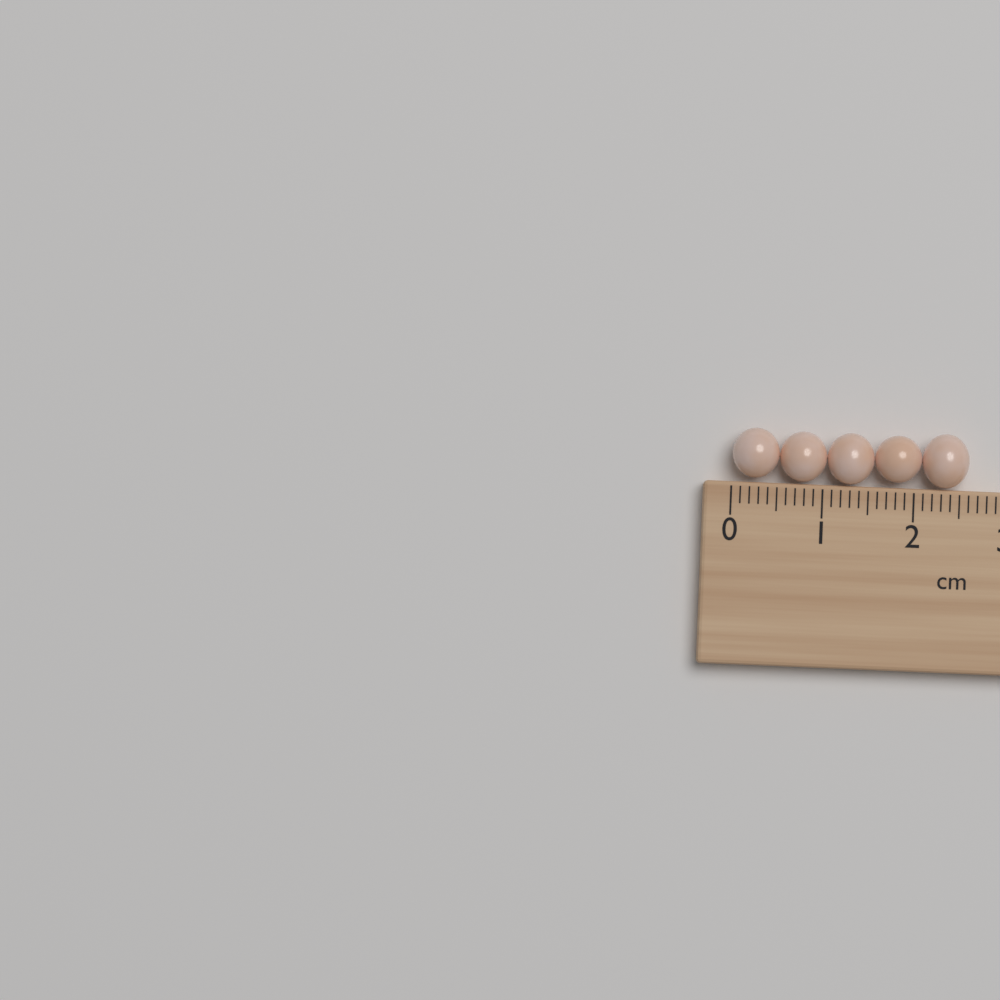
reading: 2.6 cm
